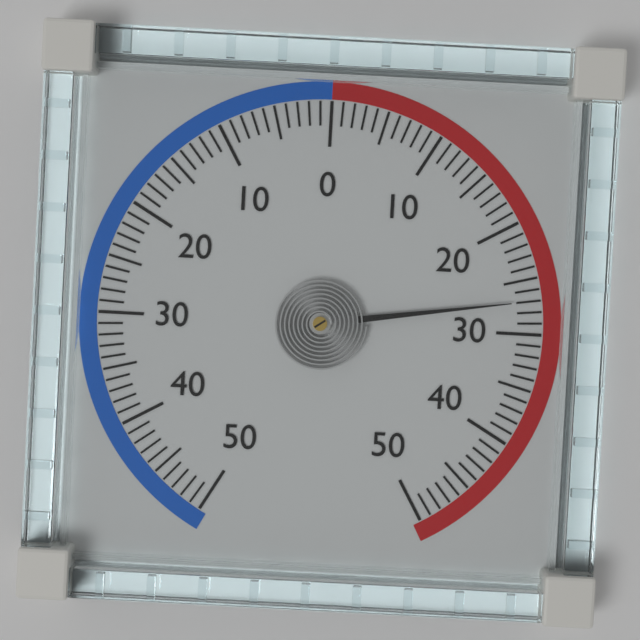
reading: 27 (no unit)
